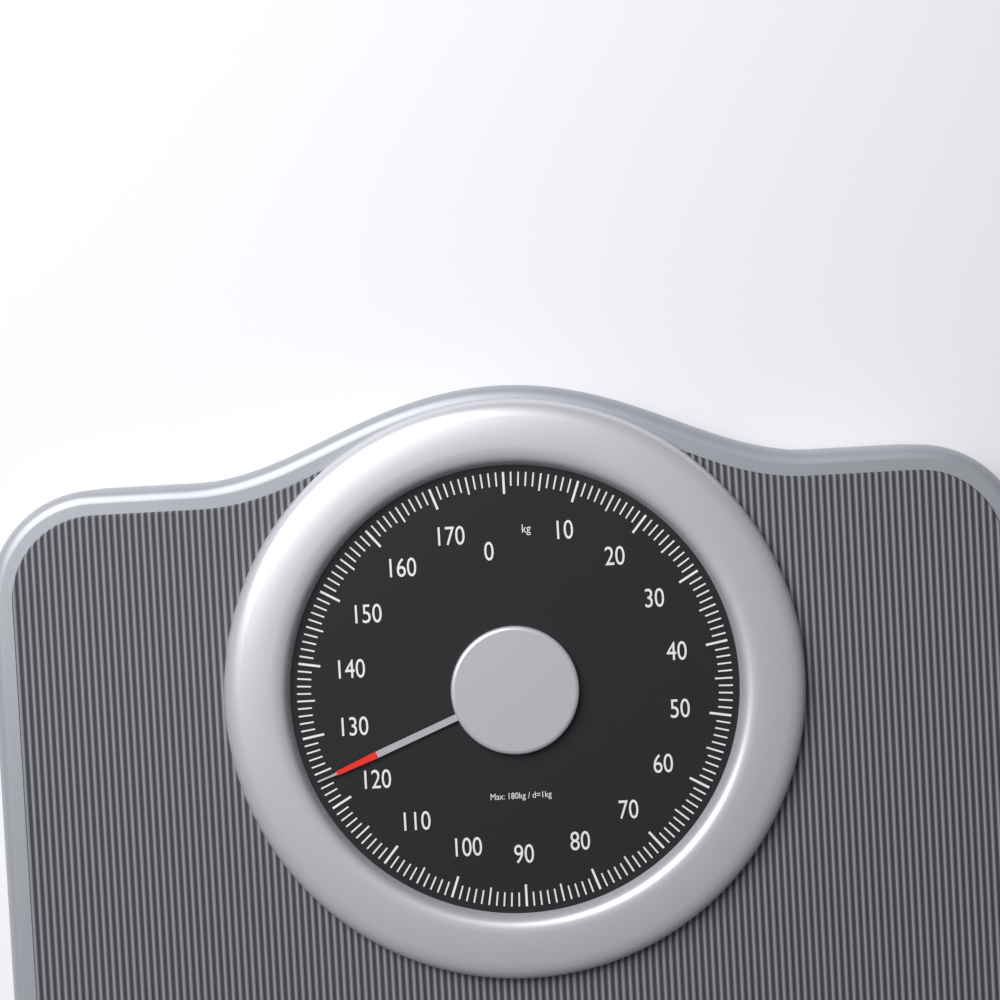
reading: 124 kg
